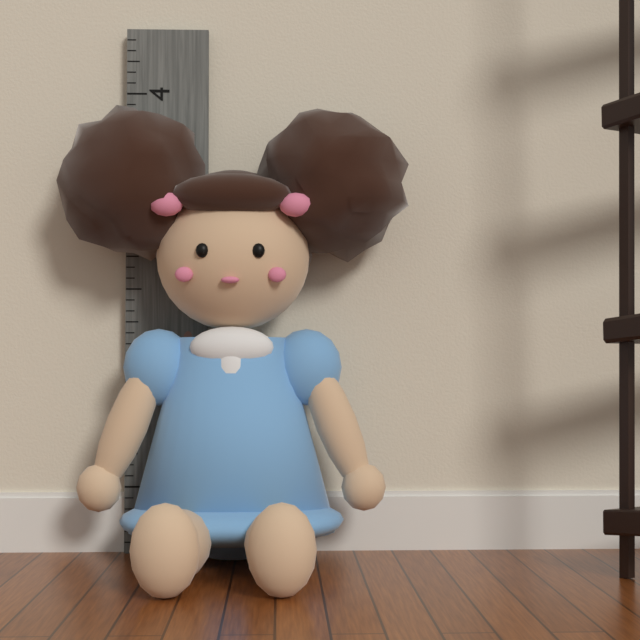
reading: 3.833333 (no unit)
